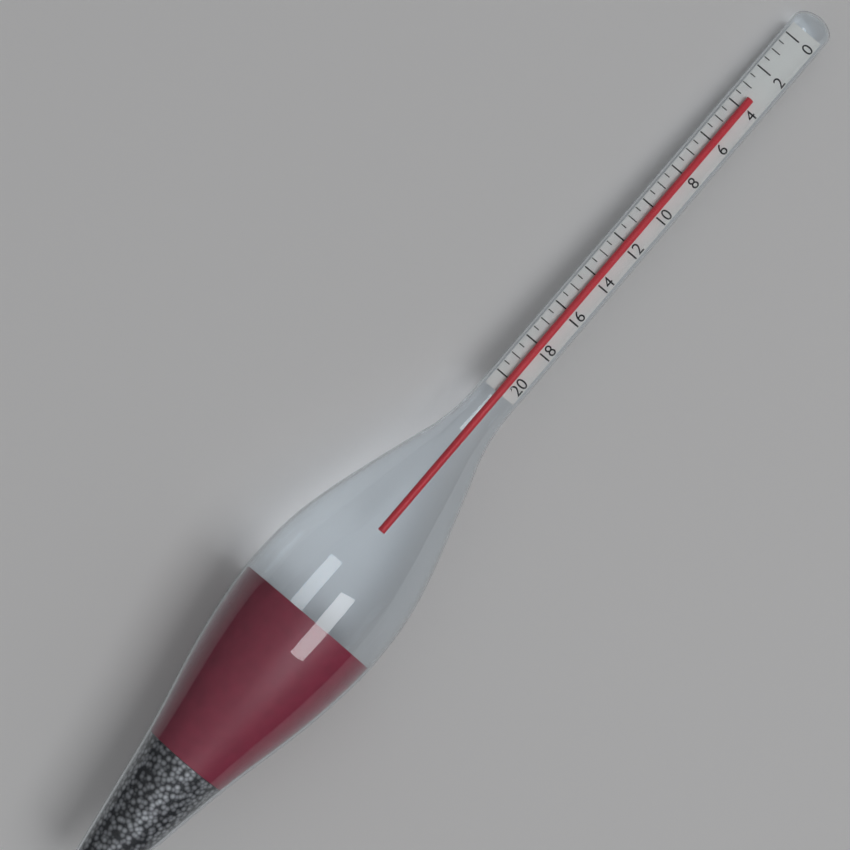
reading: 3.5 (no unit)
